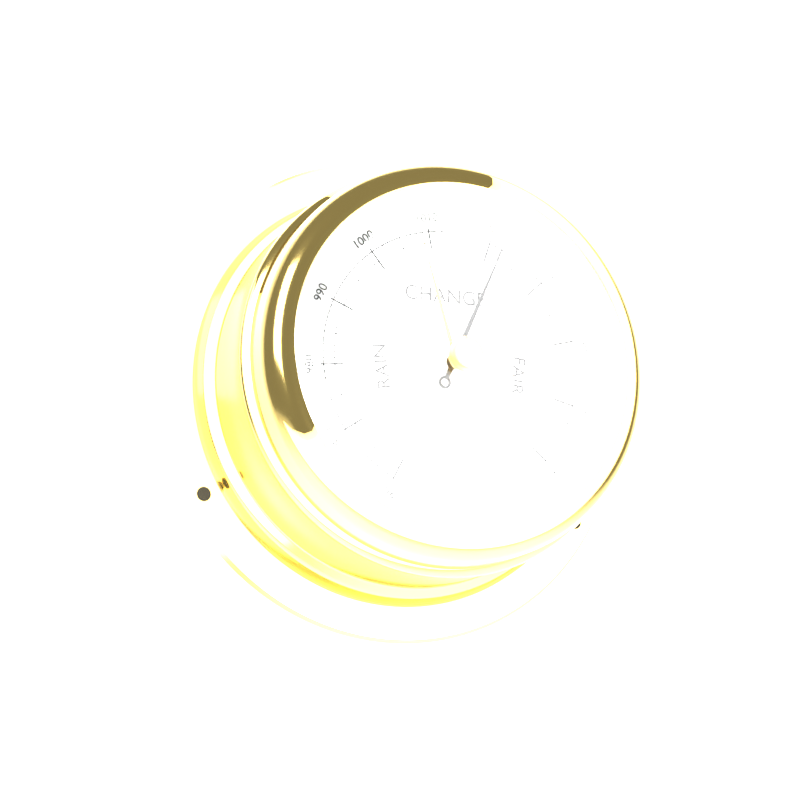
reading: 1022 mbar
